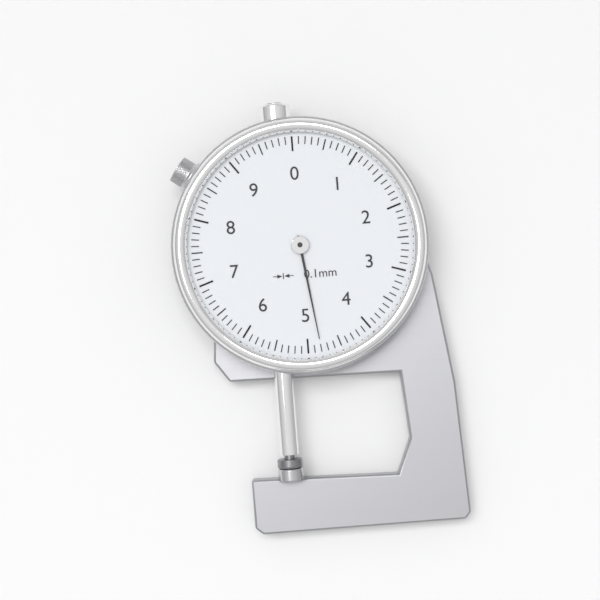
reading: 4.8 mm
